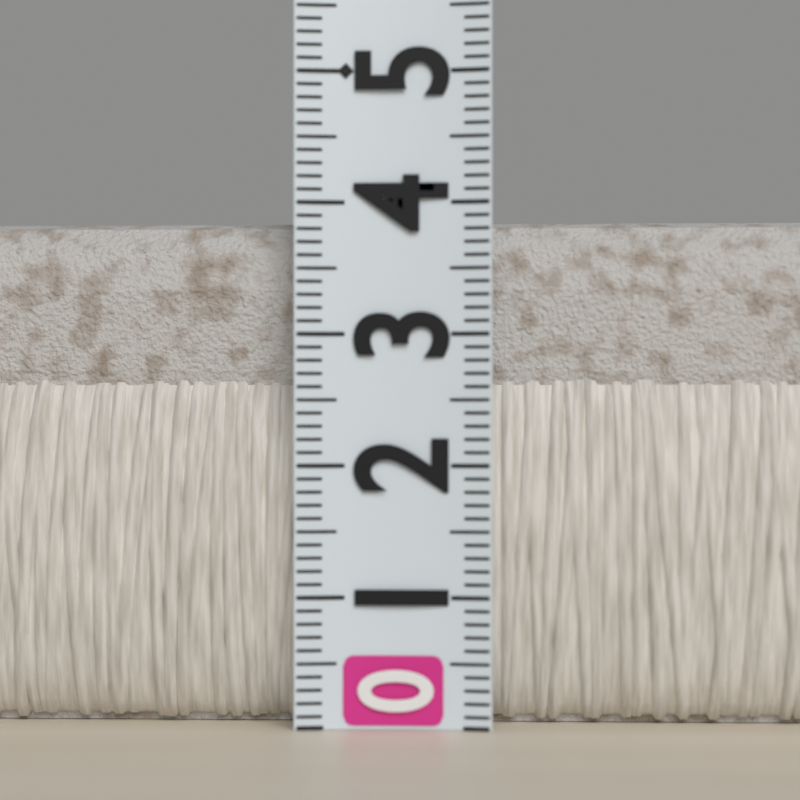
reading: 3.9 (no unit)
